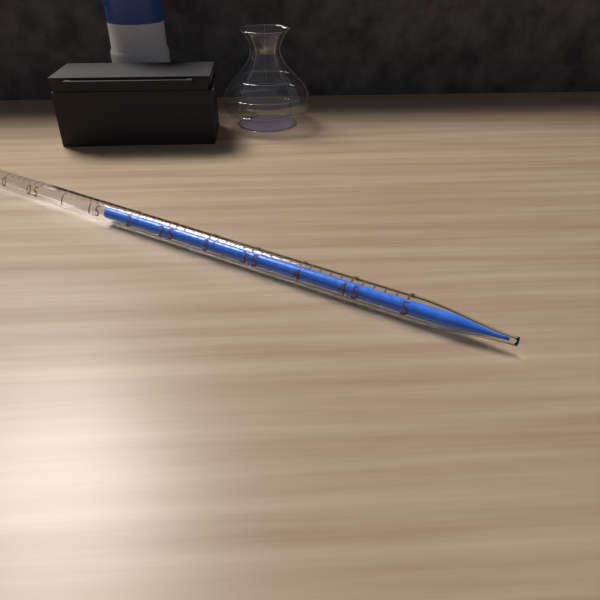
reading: 1.6 ml
